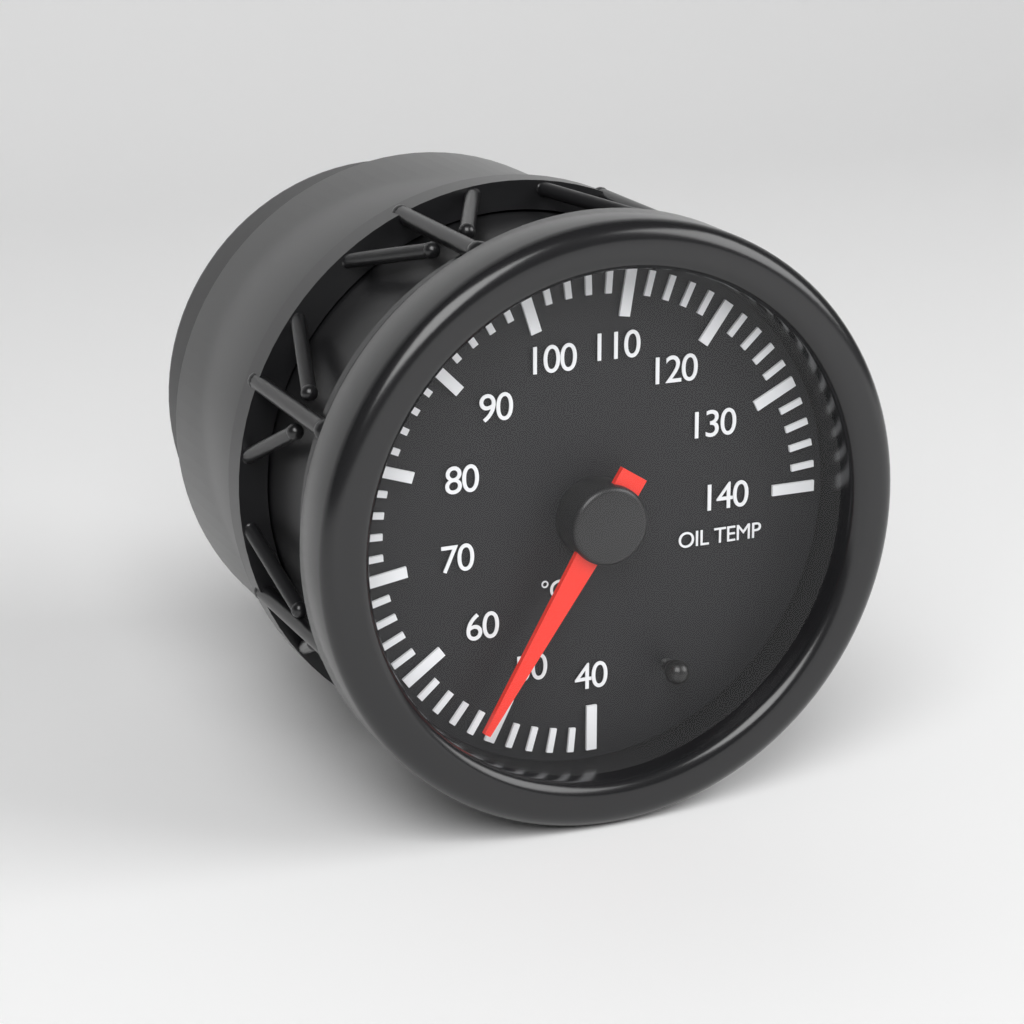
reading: 52 °C
